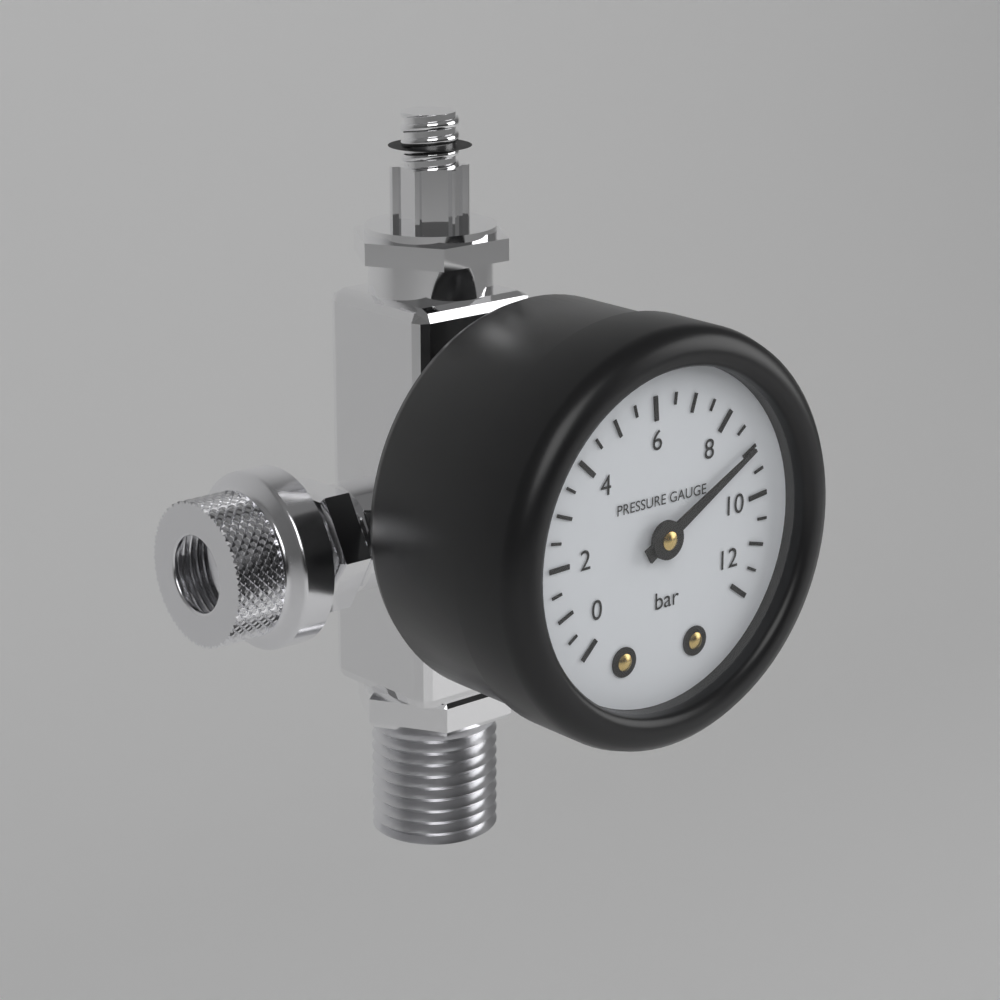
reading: 9.0 bar
